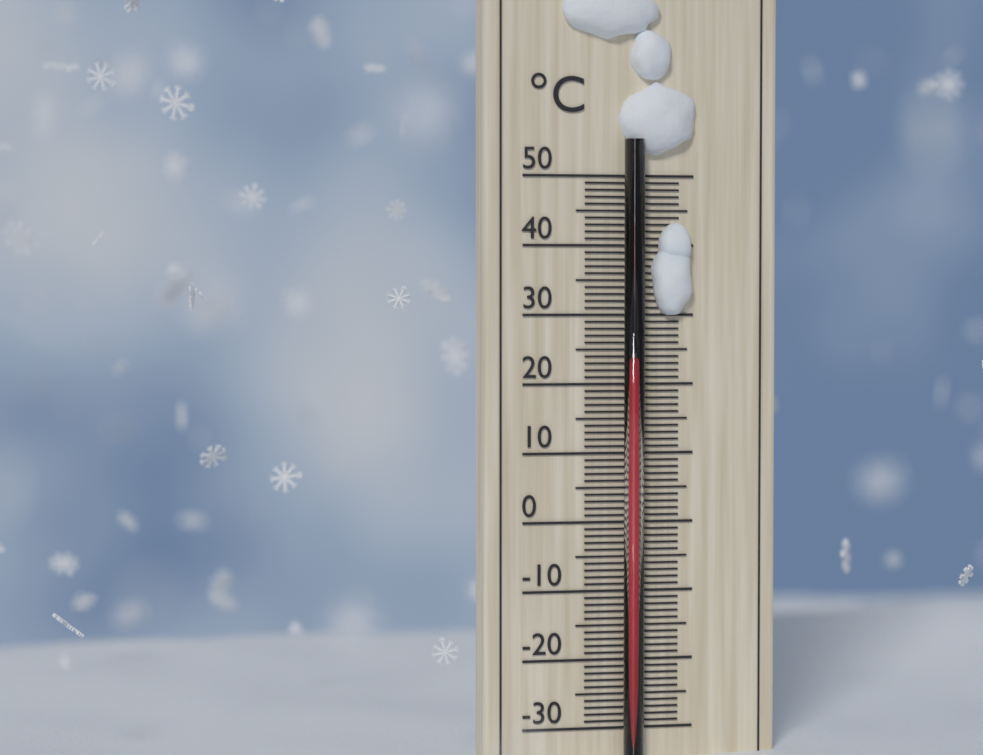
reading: 23 °C
